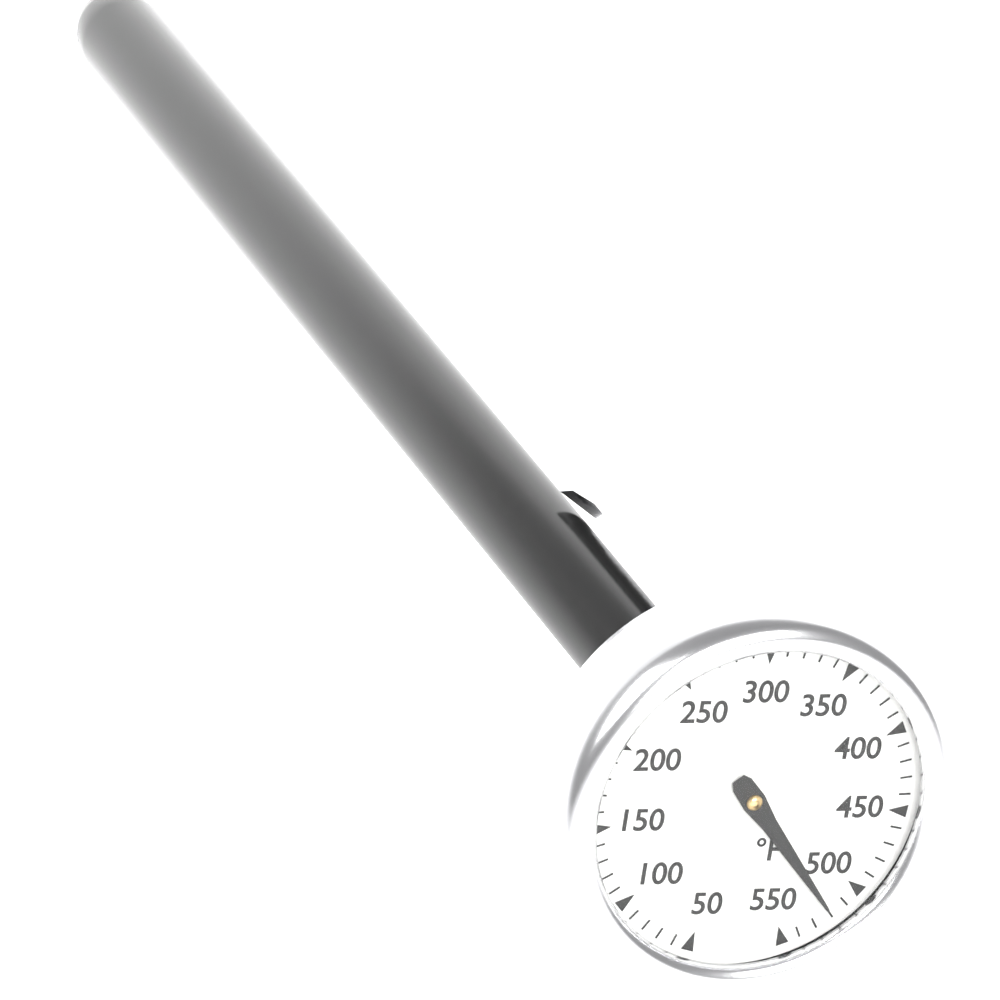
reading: 520 °F
